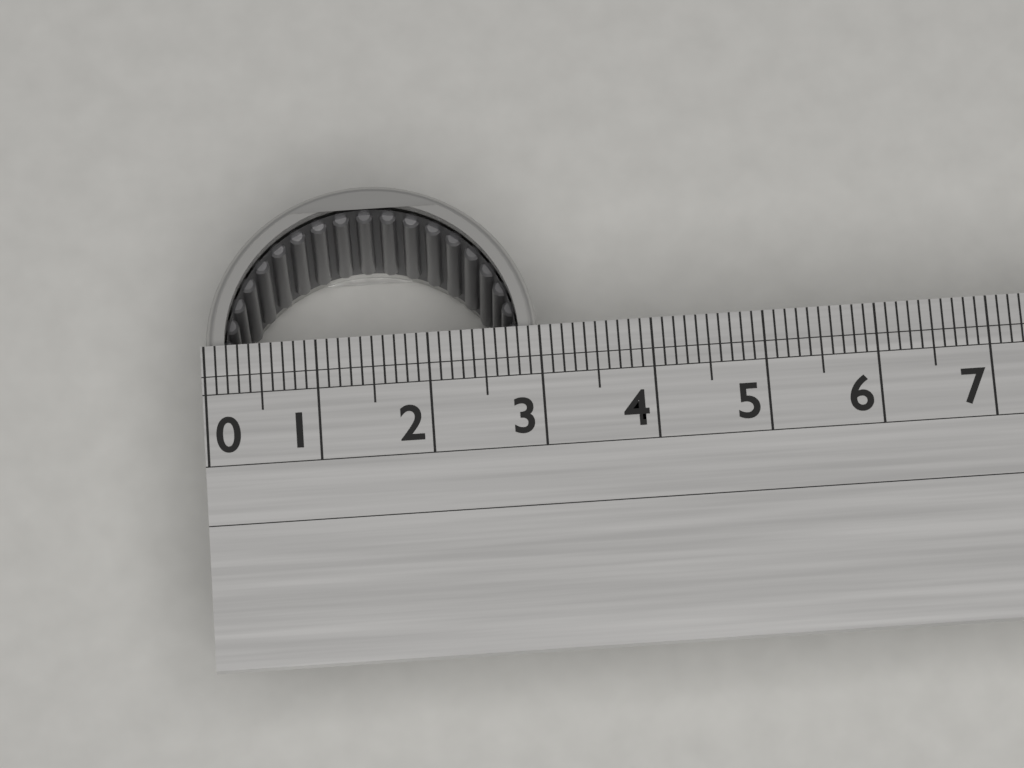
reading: 3.0 (no unit)
